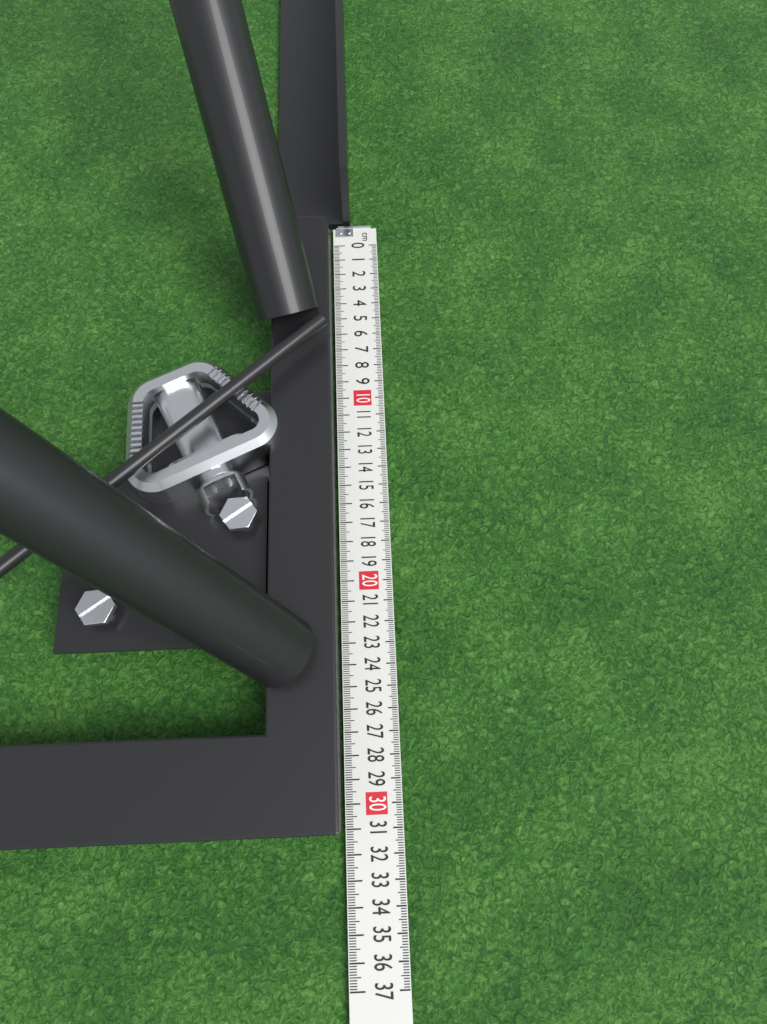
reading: 31.1 cm
